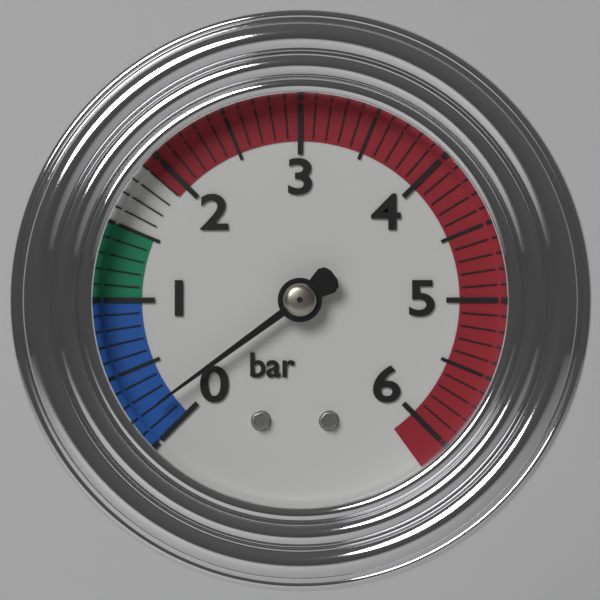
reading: 0.2 bar
